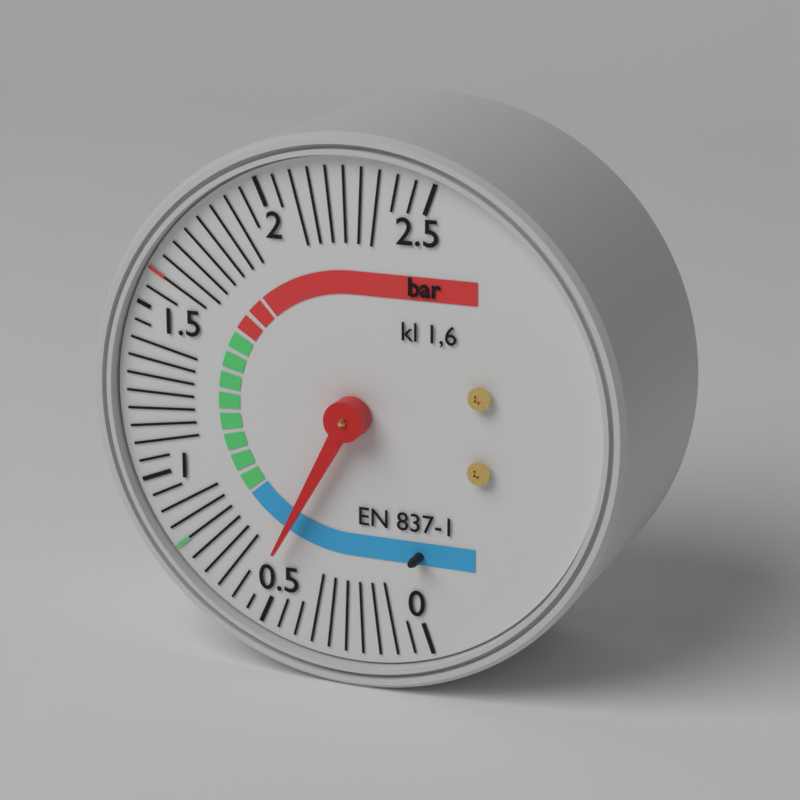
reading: 0.55 bar
